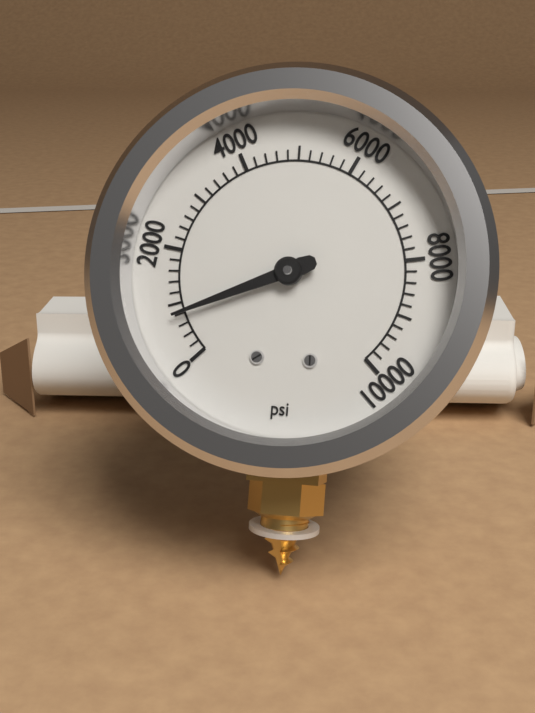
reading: 800 psi
